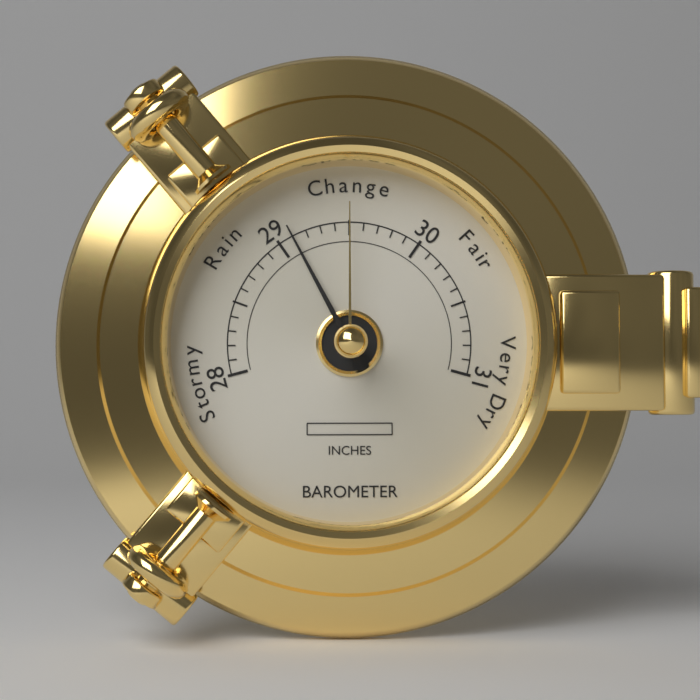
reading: 29.1 inches
